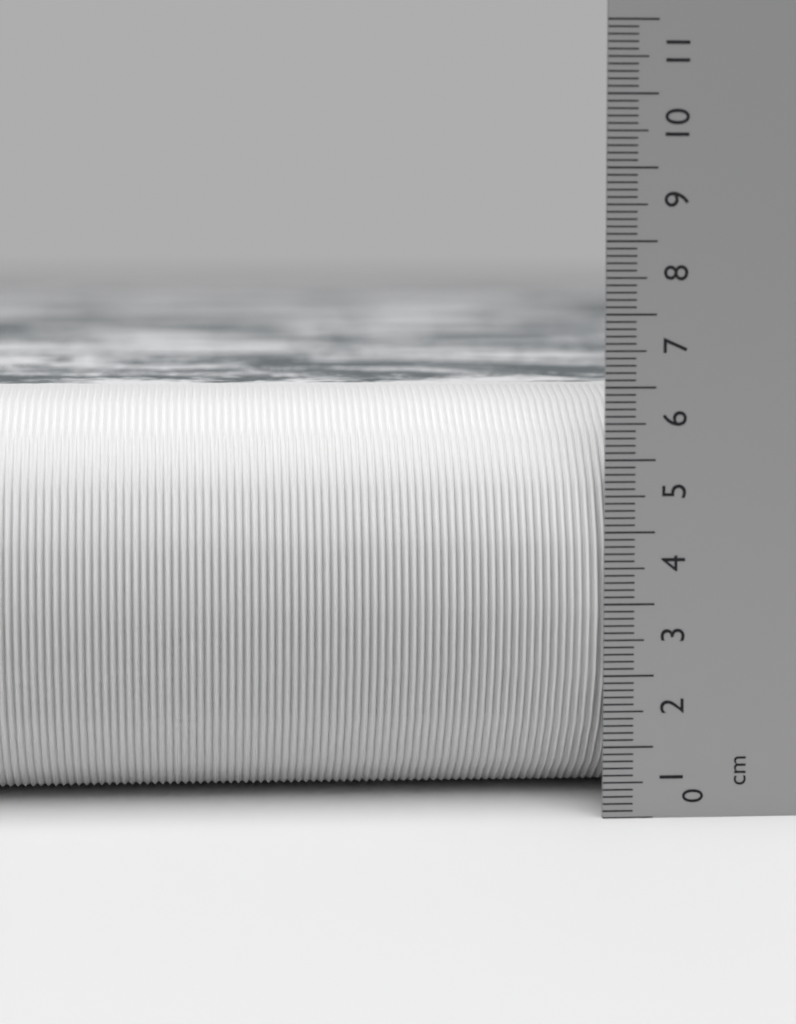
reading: 5.9 cm
